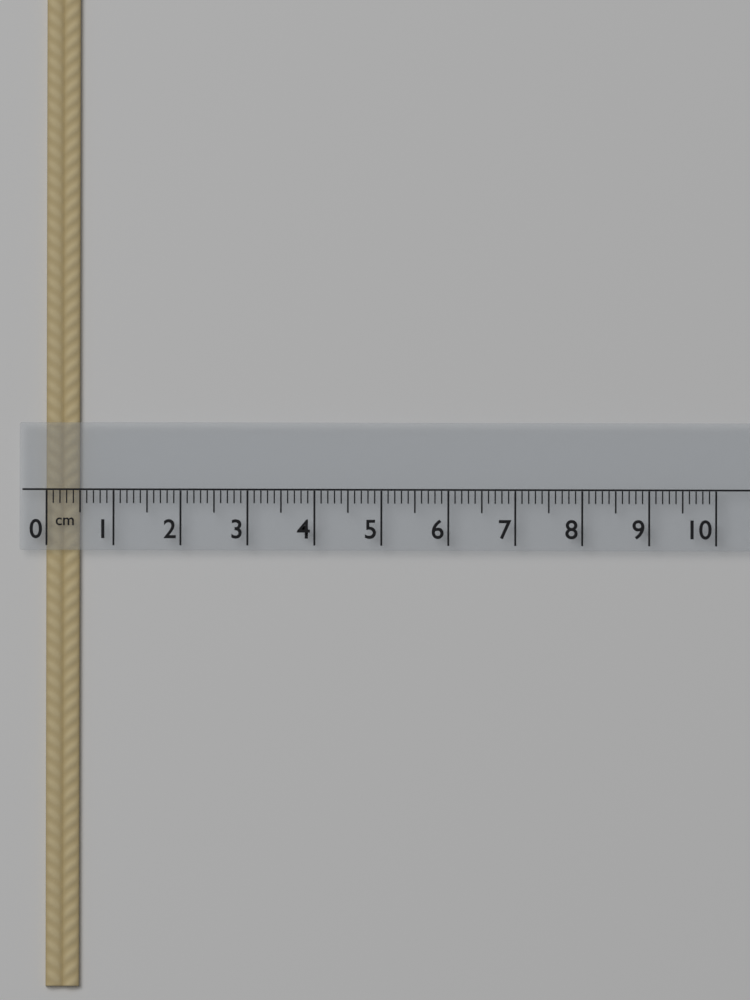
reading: 0.5 cm
